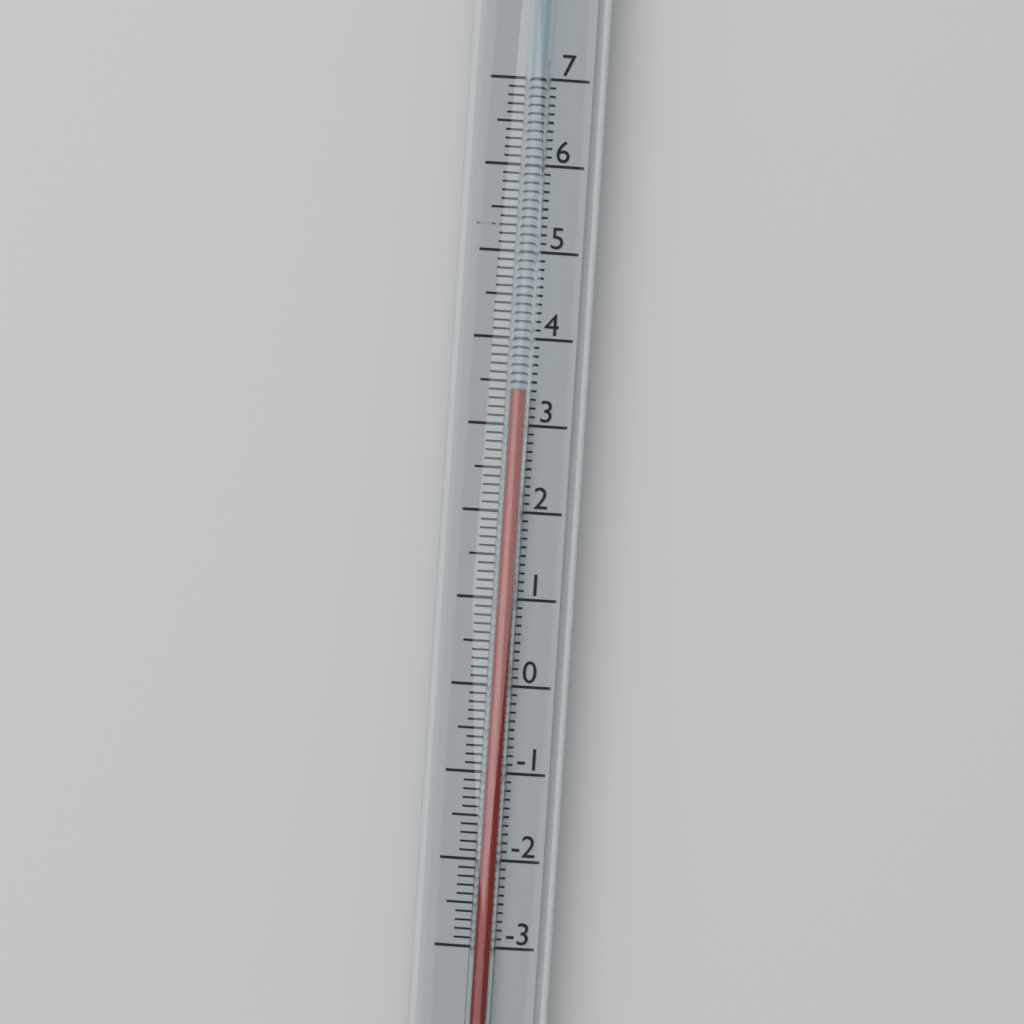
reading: 3.4 (no unit)
